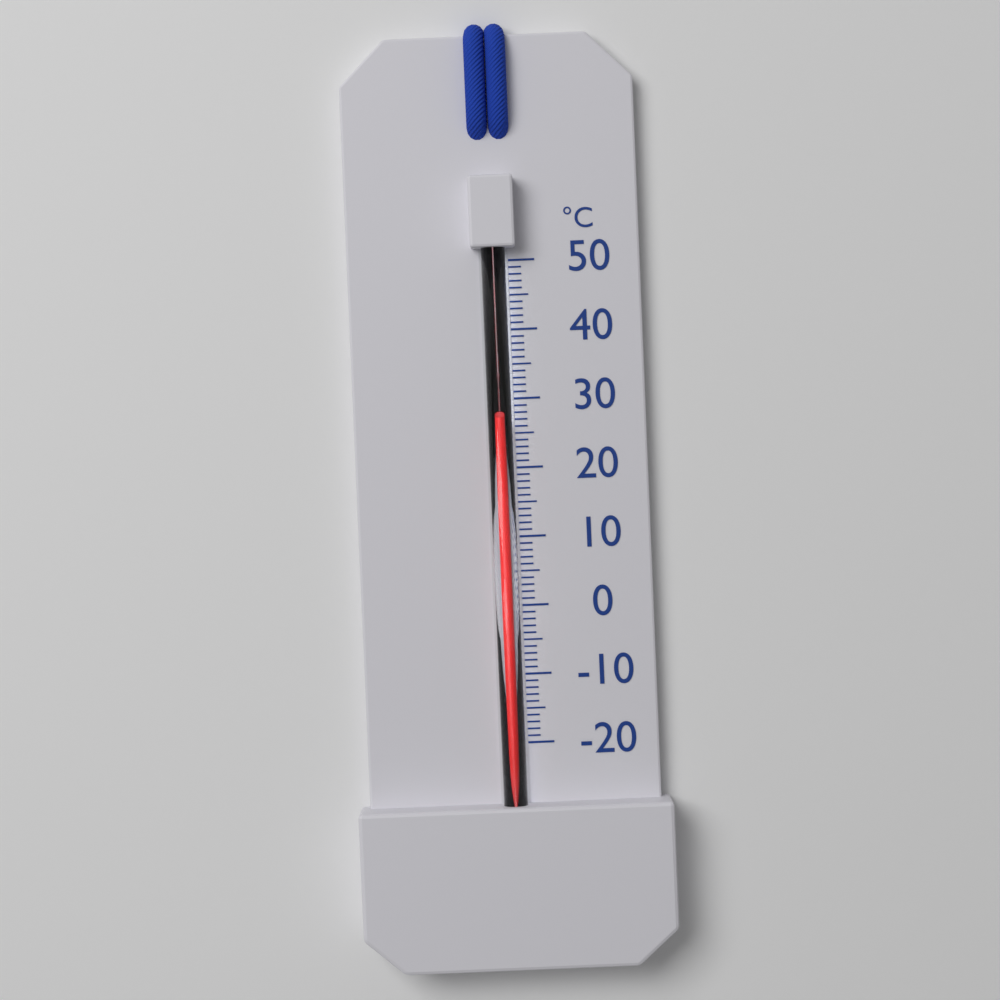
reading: 27 °C
